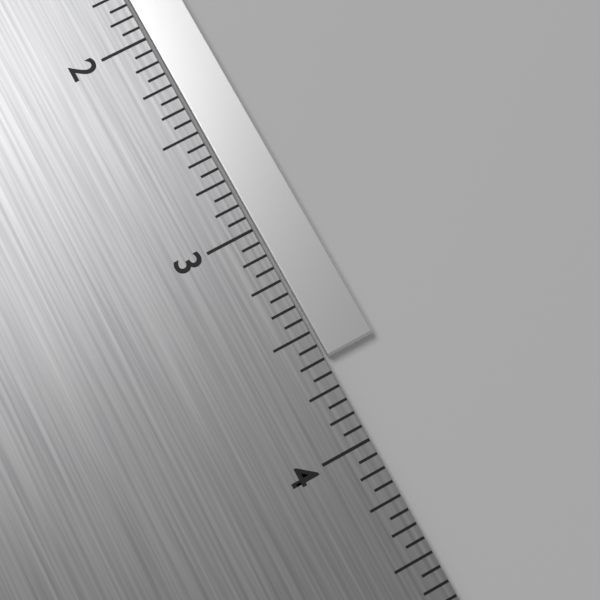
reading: 3.6250 in
